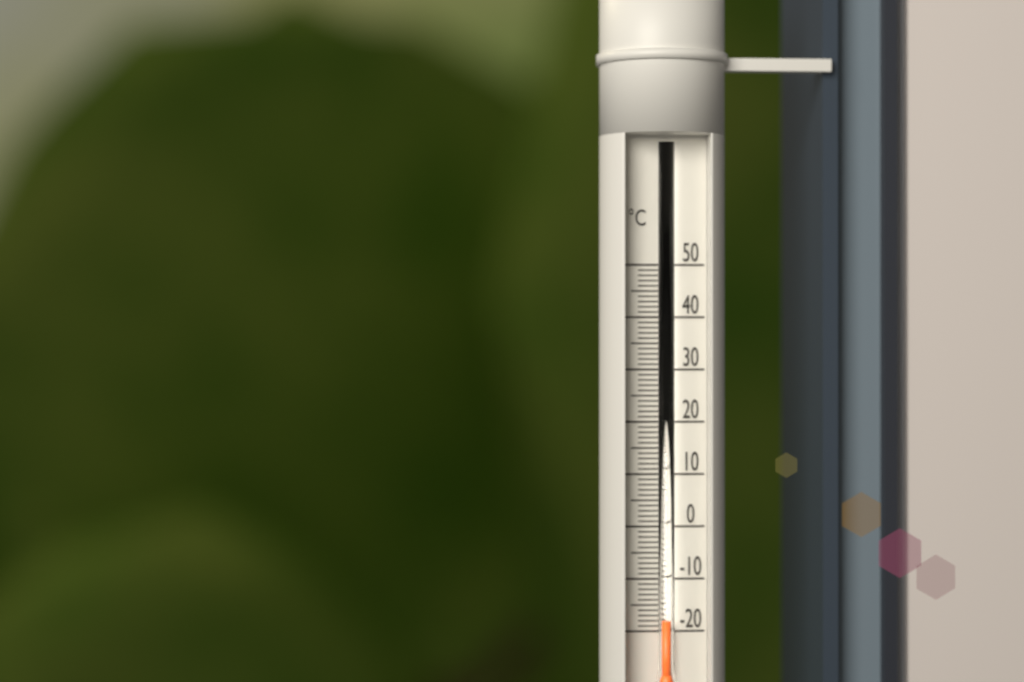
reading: -18 °C
